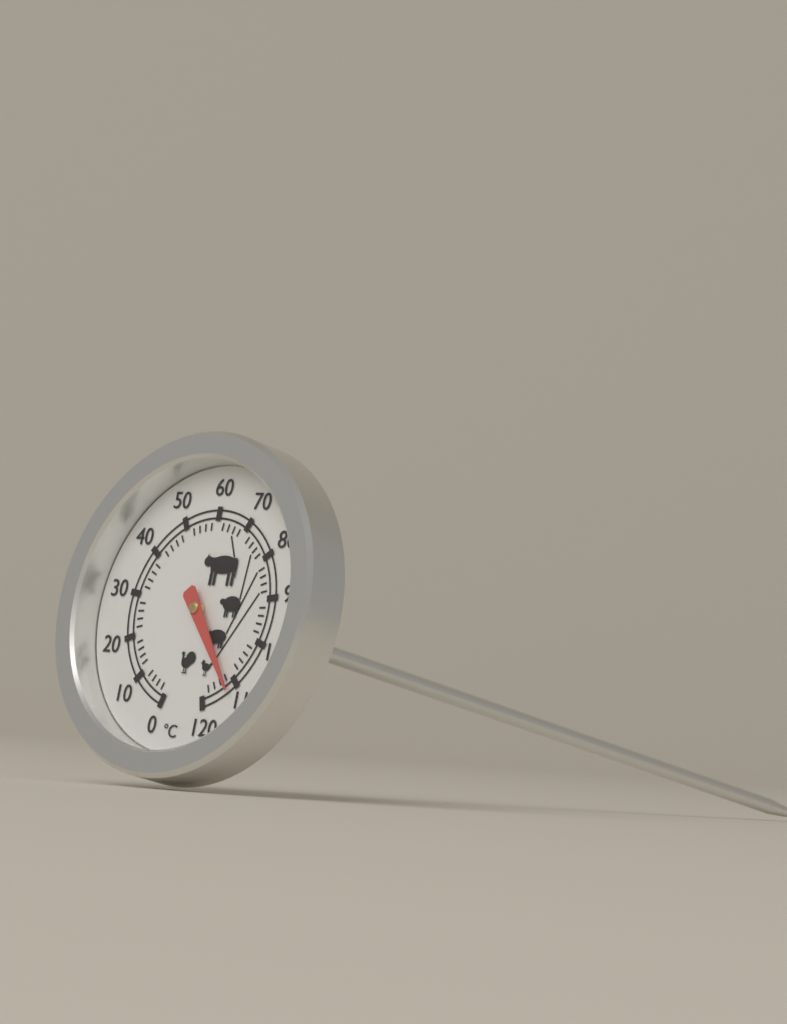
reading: 112 °C
